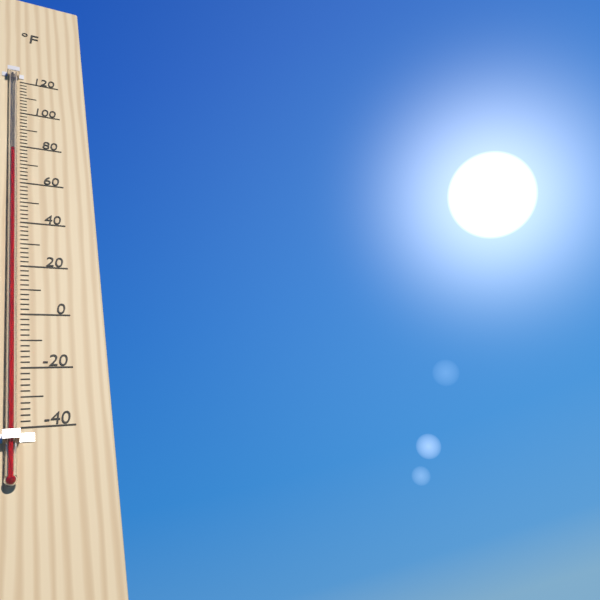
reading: 76 °F
